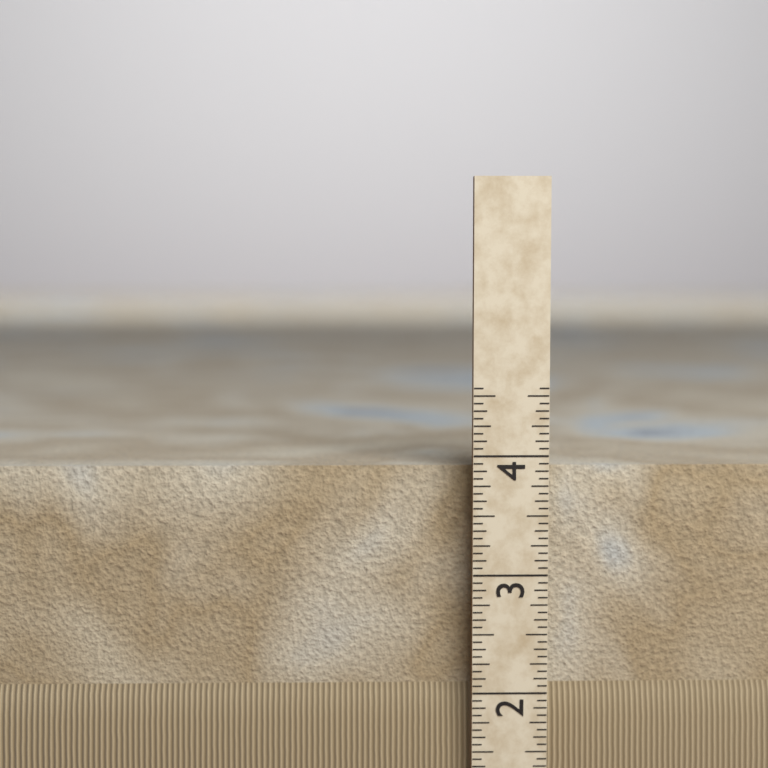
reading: 3.8750 (no unit)
